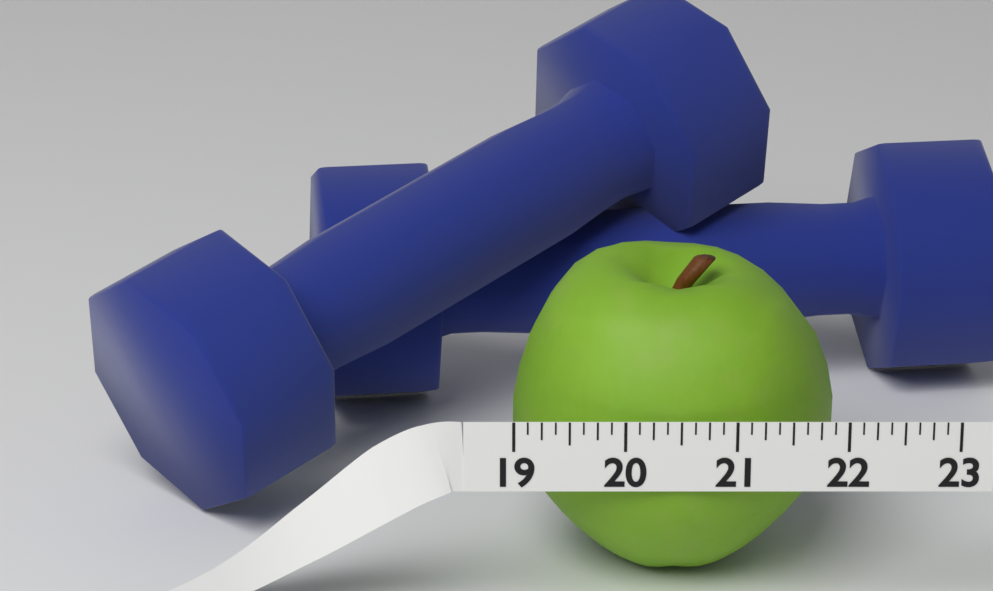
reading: 22.000 (no unit)
